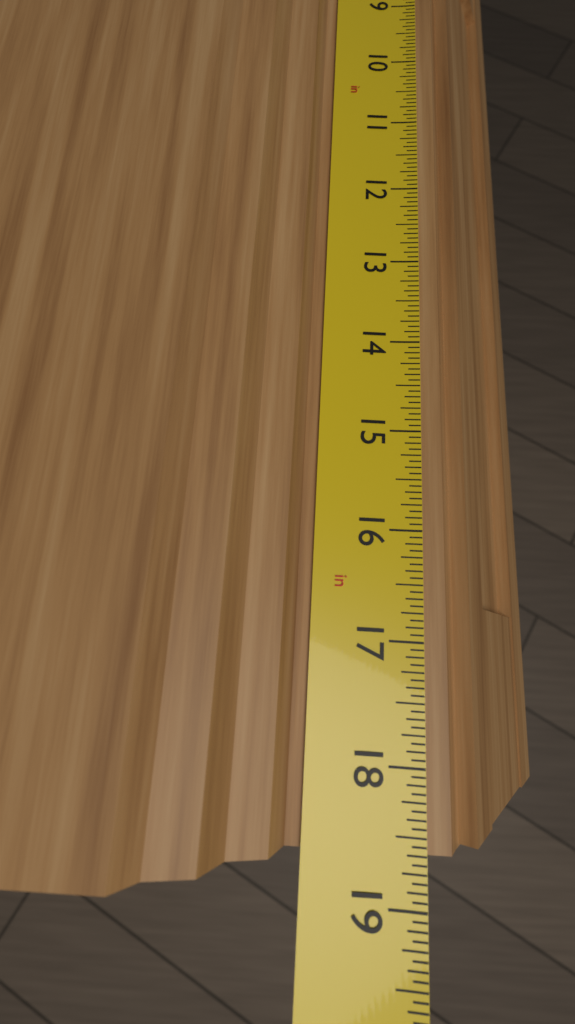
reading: 18.6250 in
